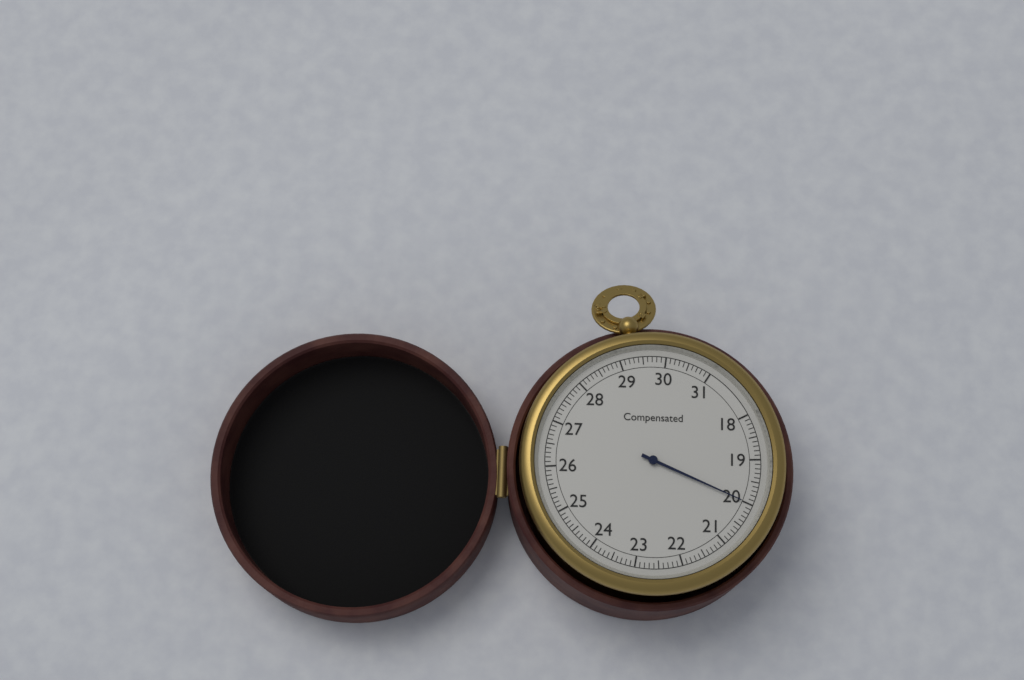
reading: 20.0 (no unit)
